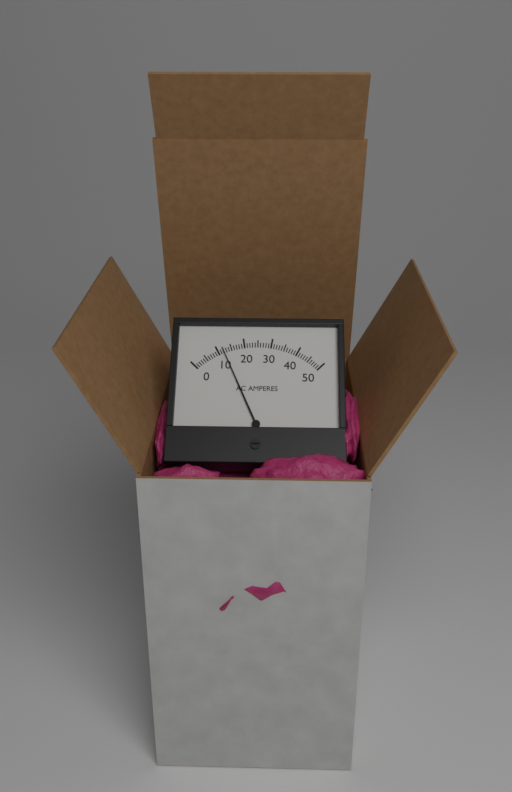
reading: 12 A
